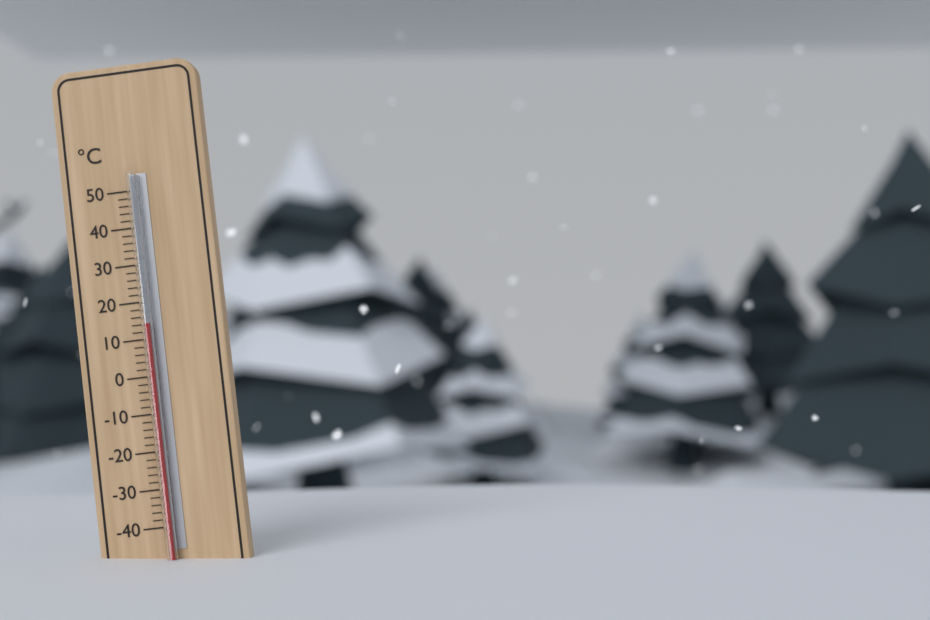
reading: 14 °C
